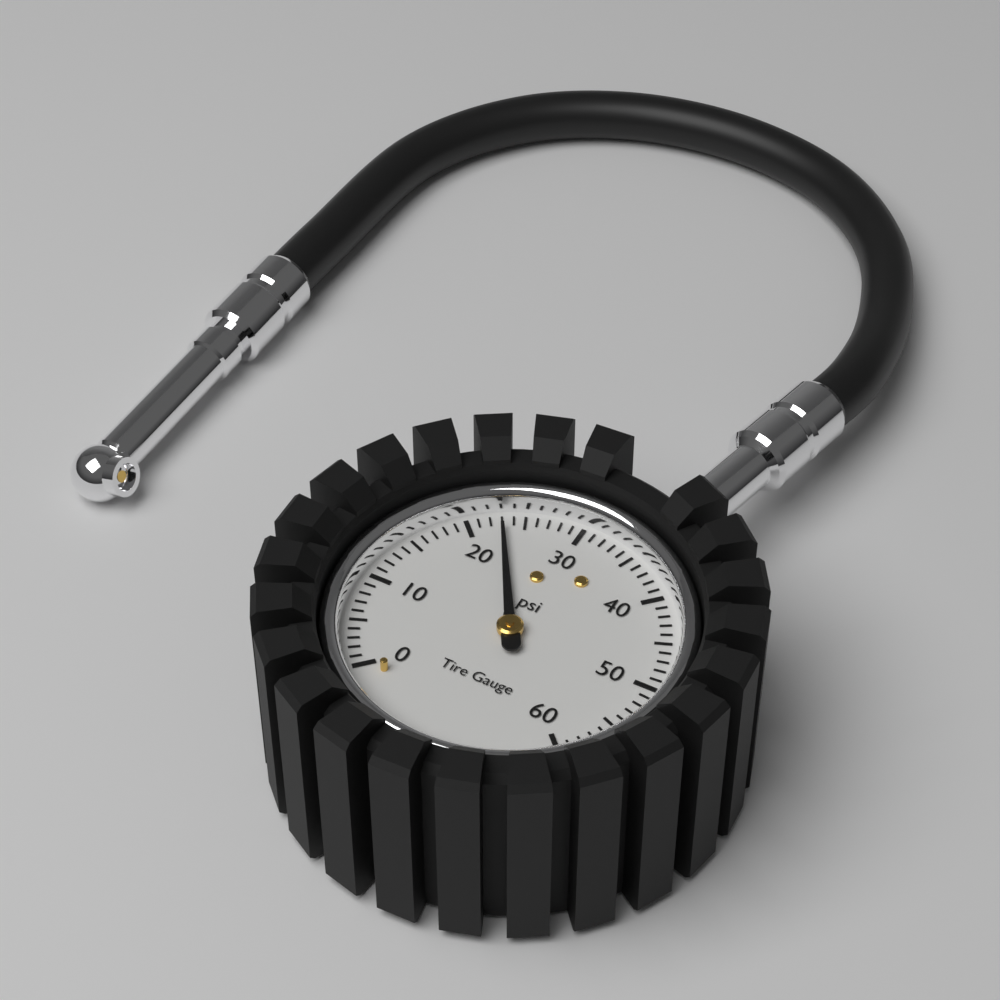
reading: 23 psi
